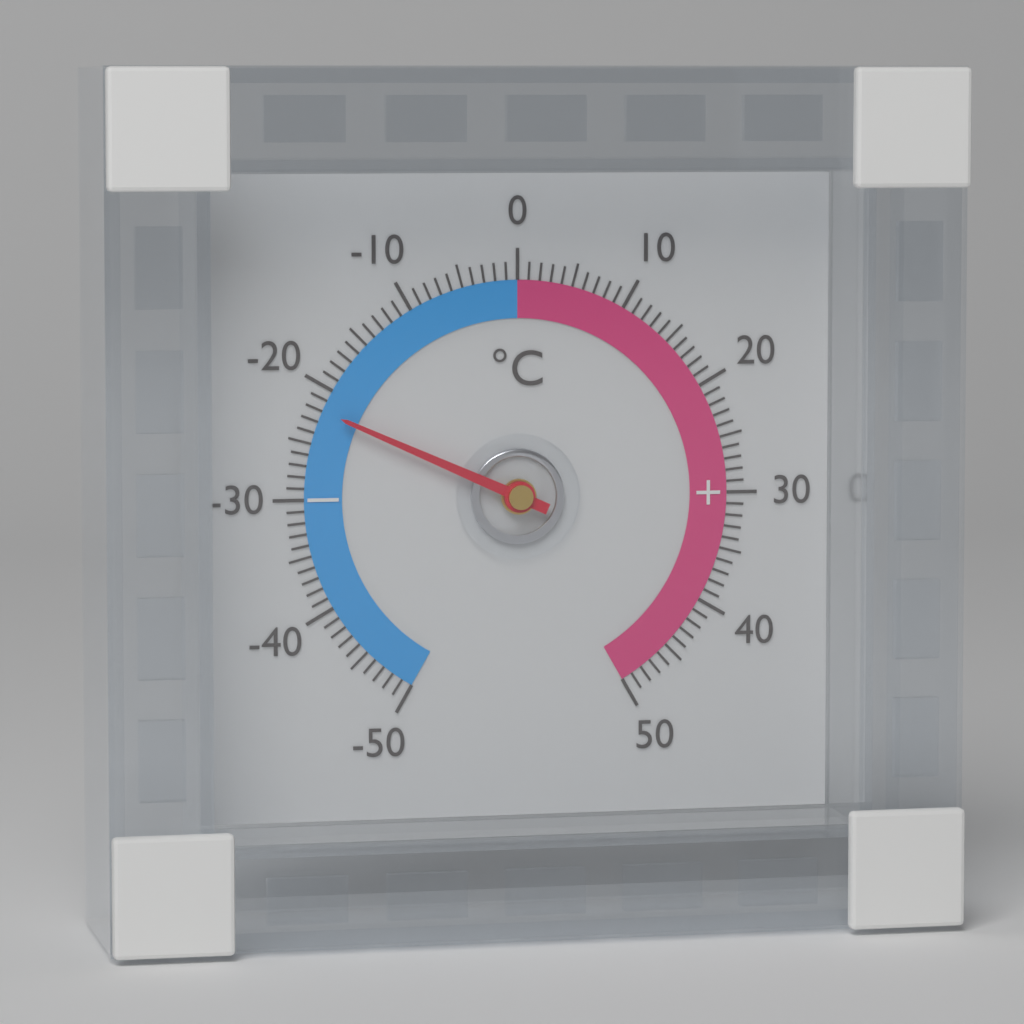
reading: -22 °C
